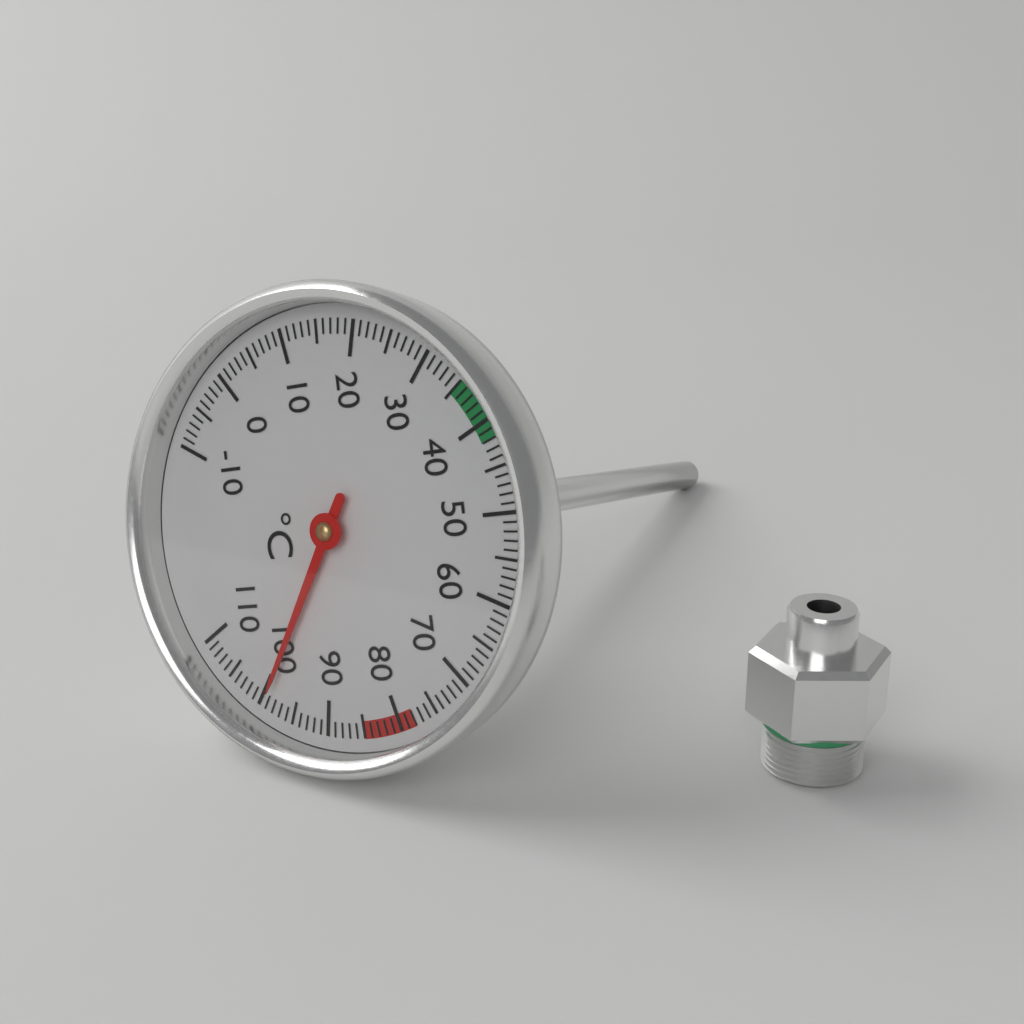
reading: 99 °C
